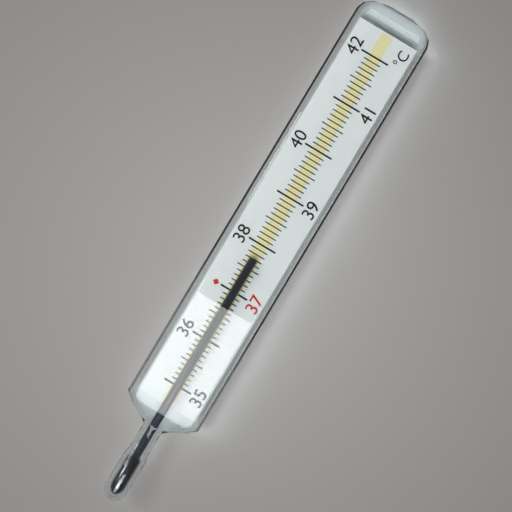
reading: 37.7 °C
